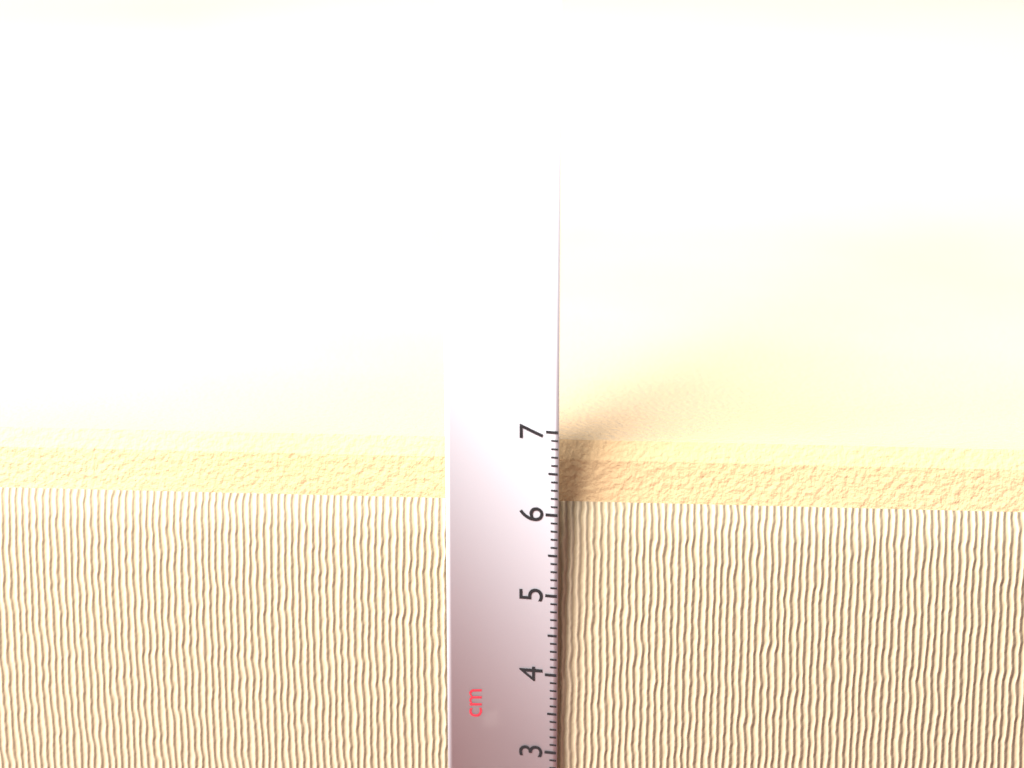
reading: 6.7 cm
